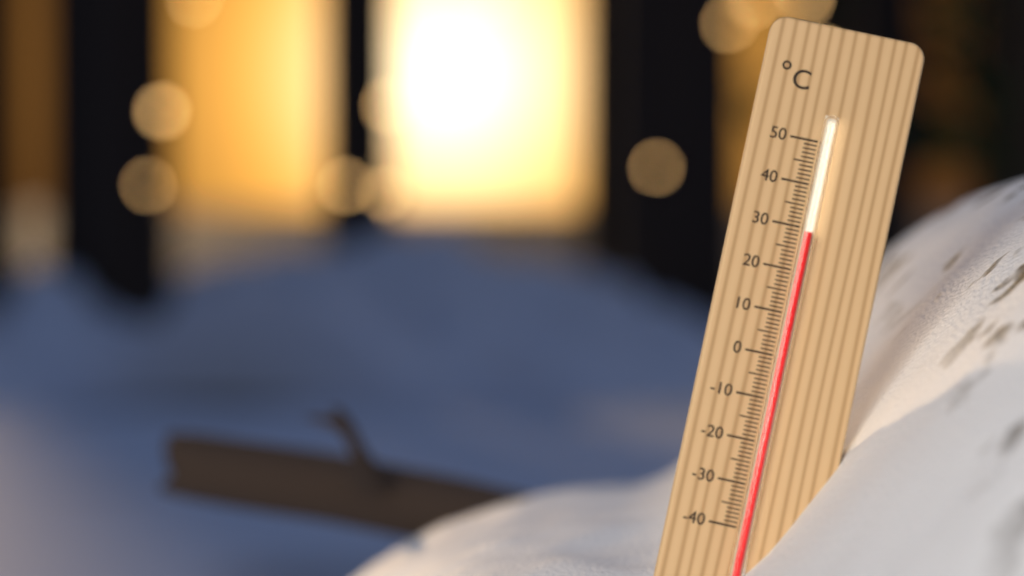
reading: 29 °C
